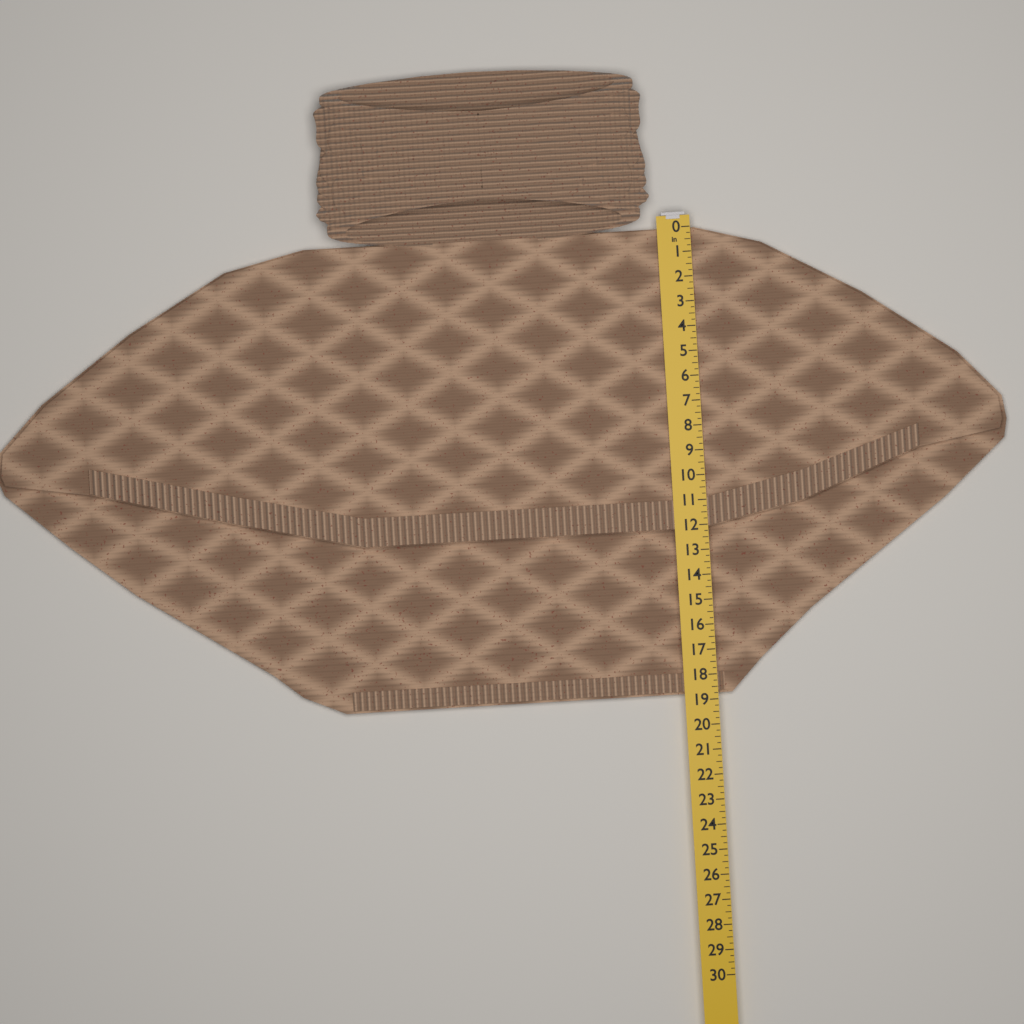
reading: 18.75 in
